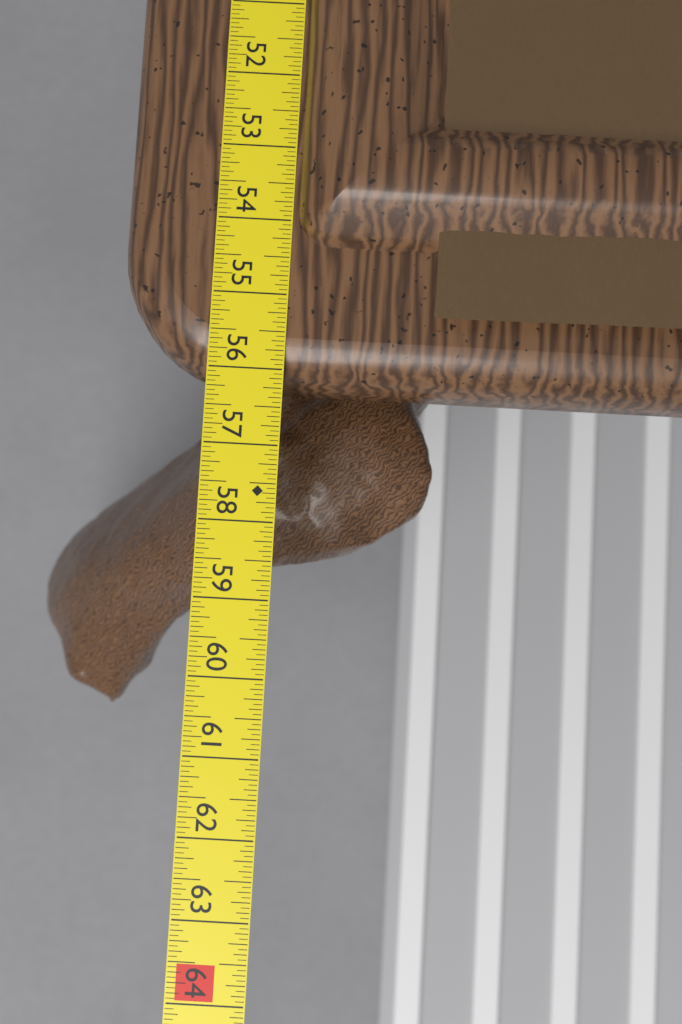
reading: 56.1250 in
